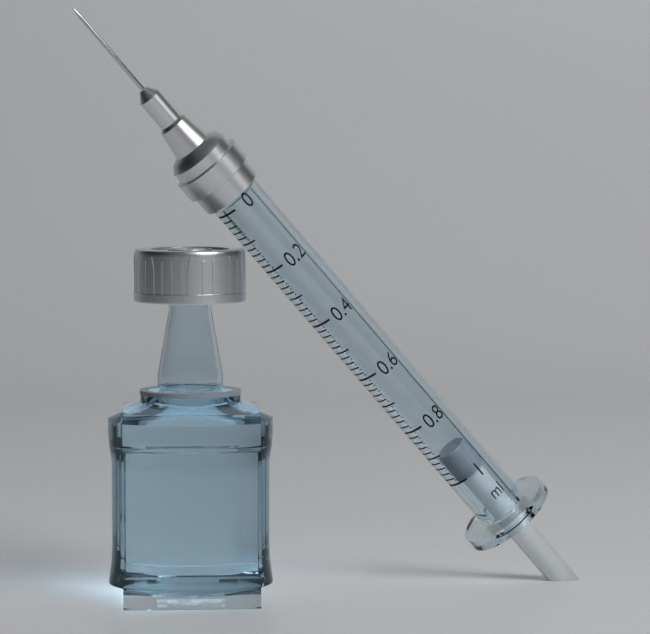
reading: 0.92 ml
